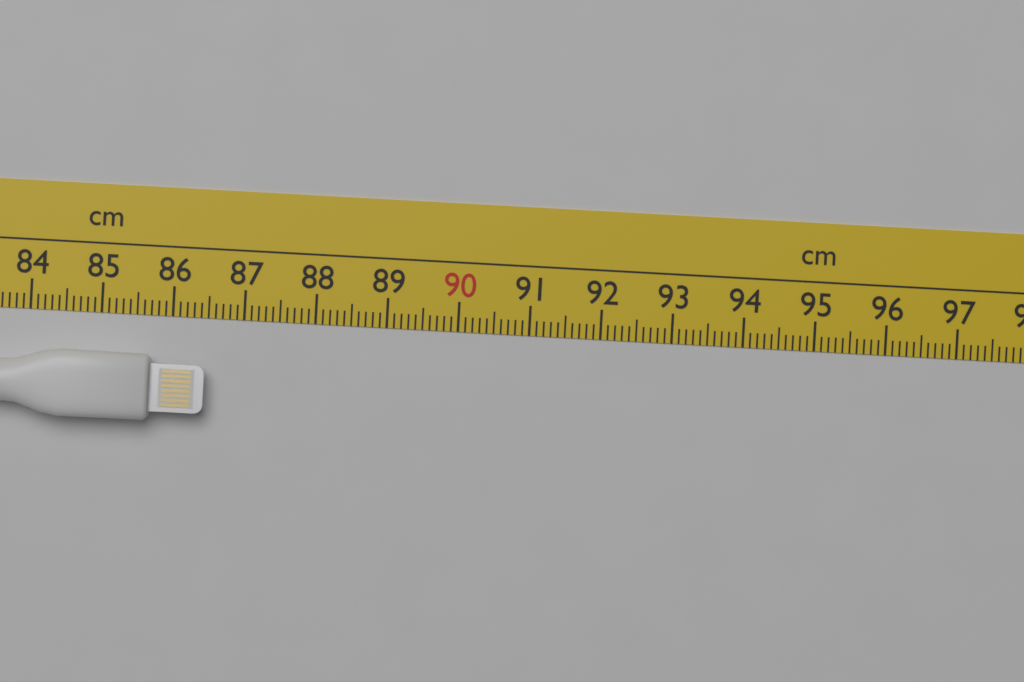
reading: 86.5 cm
